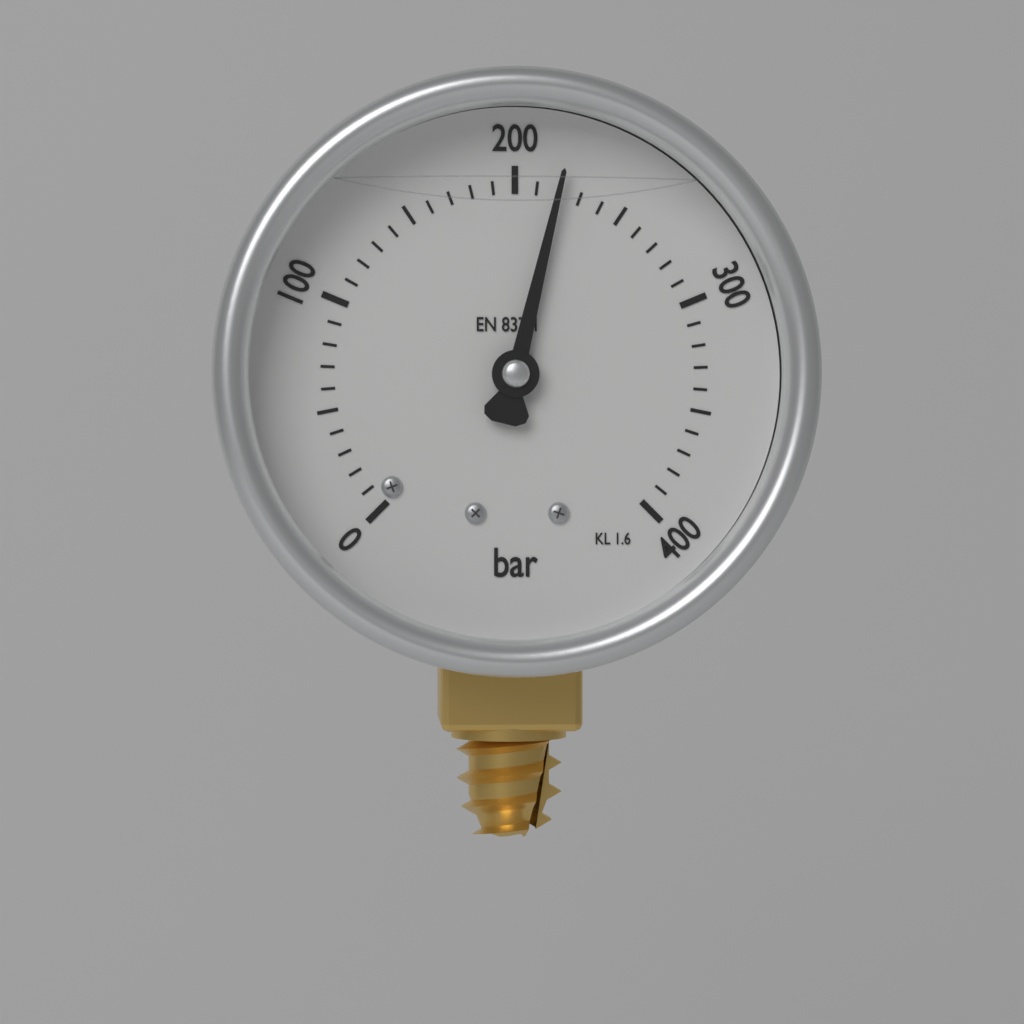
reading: 220 bar
